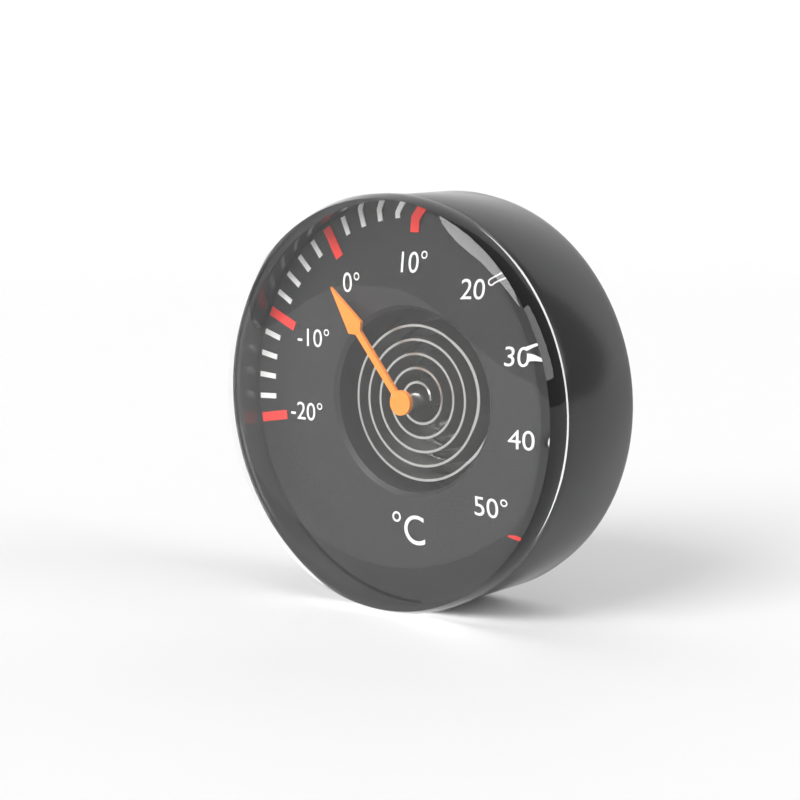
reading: -2 °C
